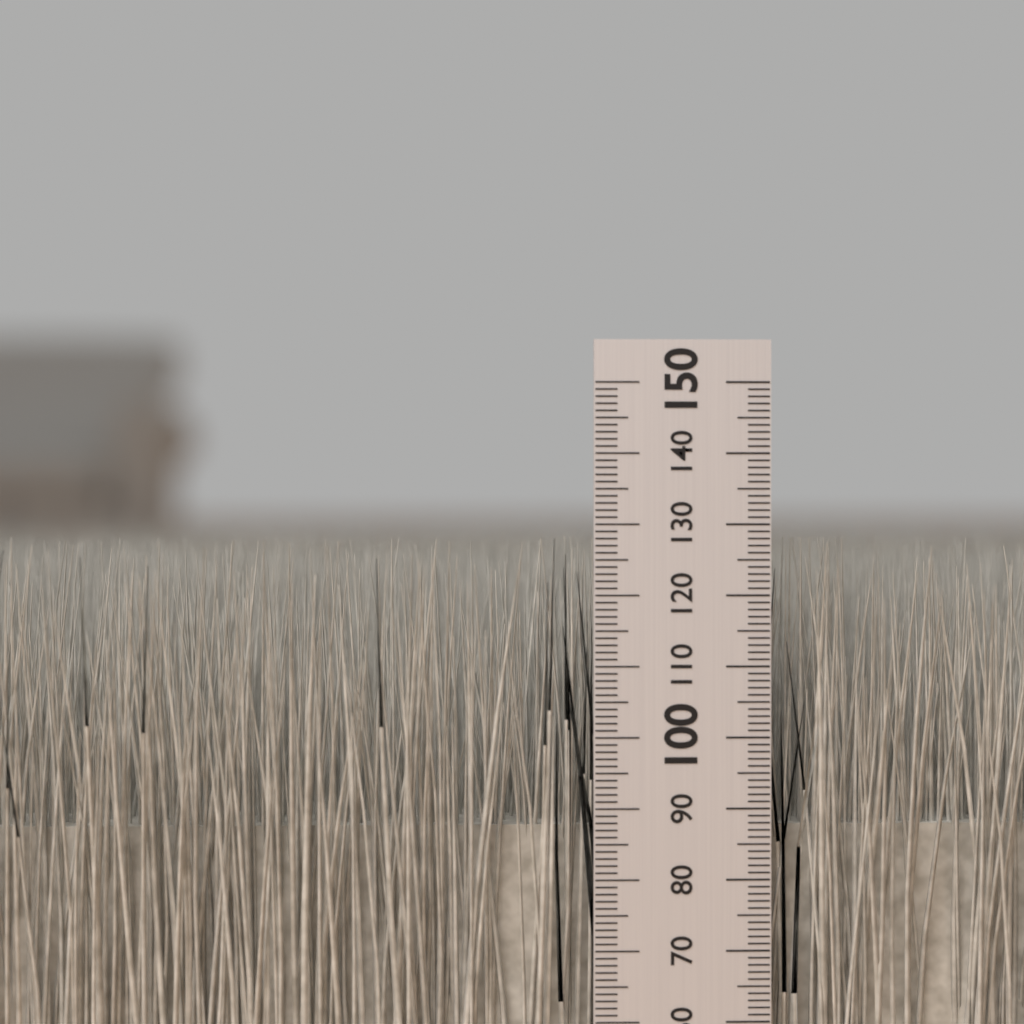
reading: 128 mm
